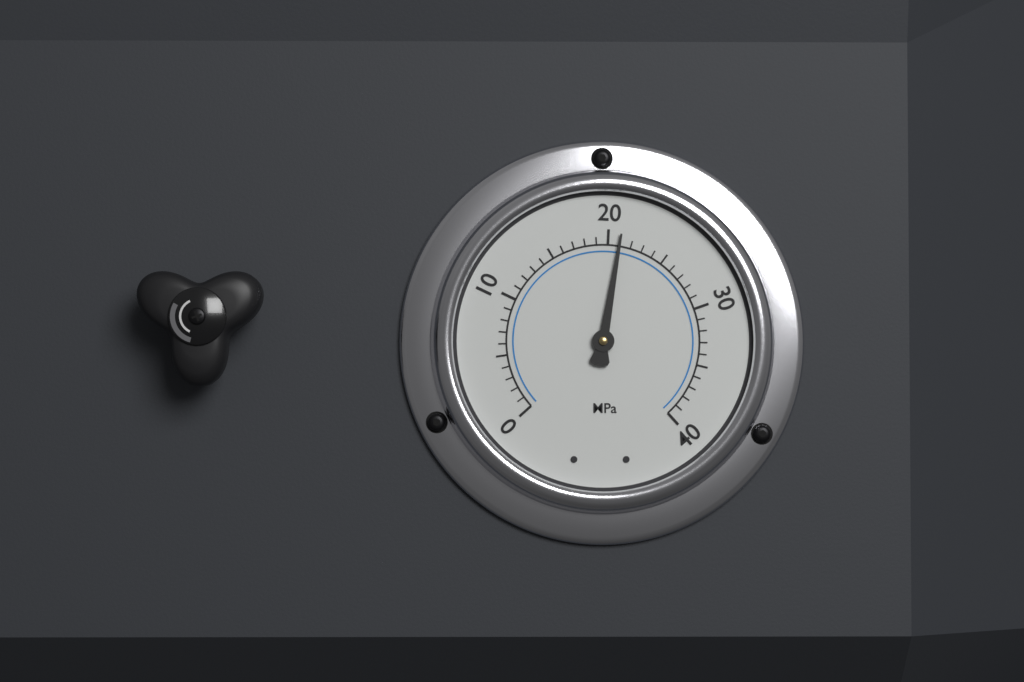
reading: 21 MPa
